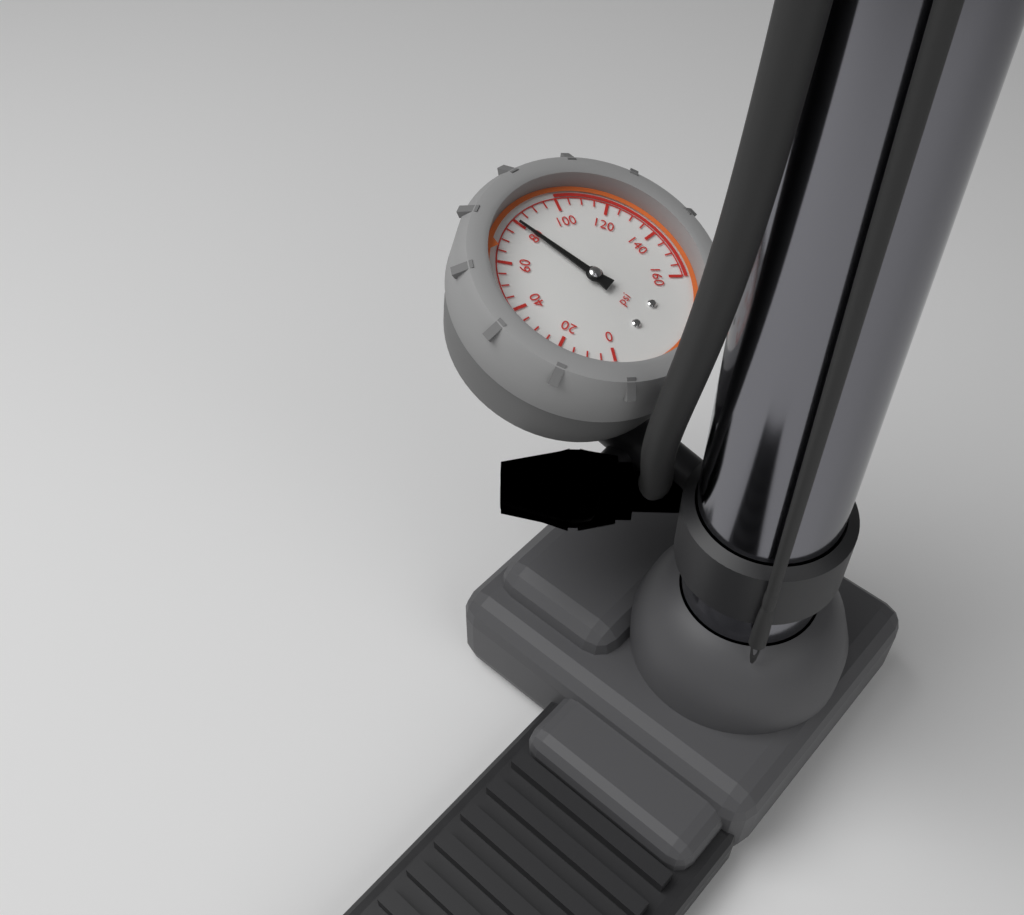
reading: 80 psi
